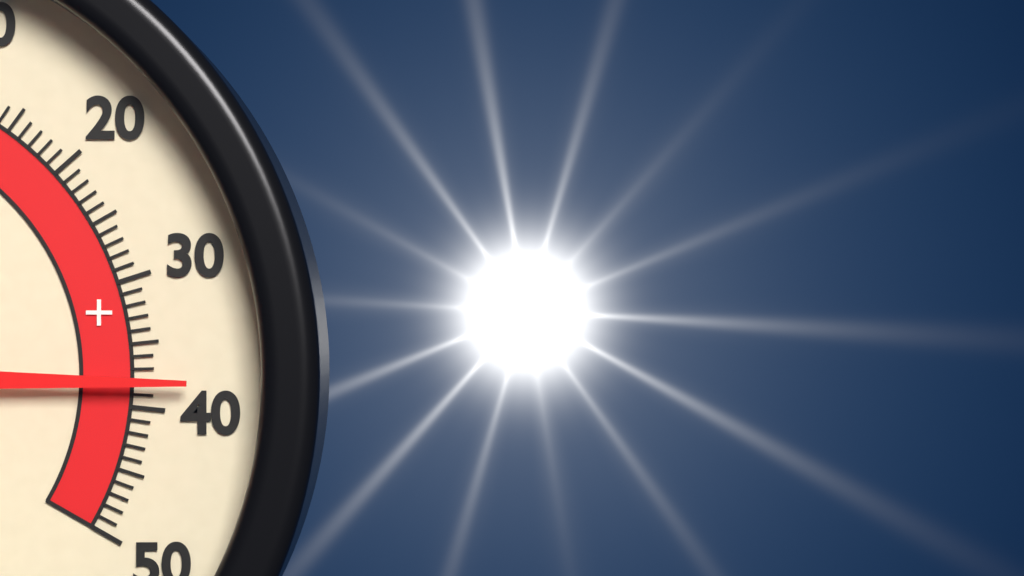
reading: 38 °C
